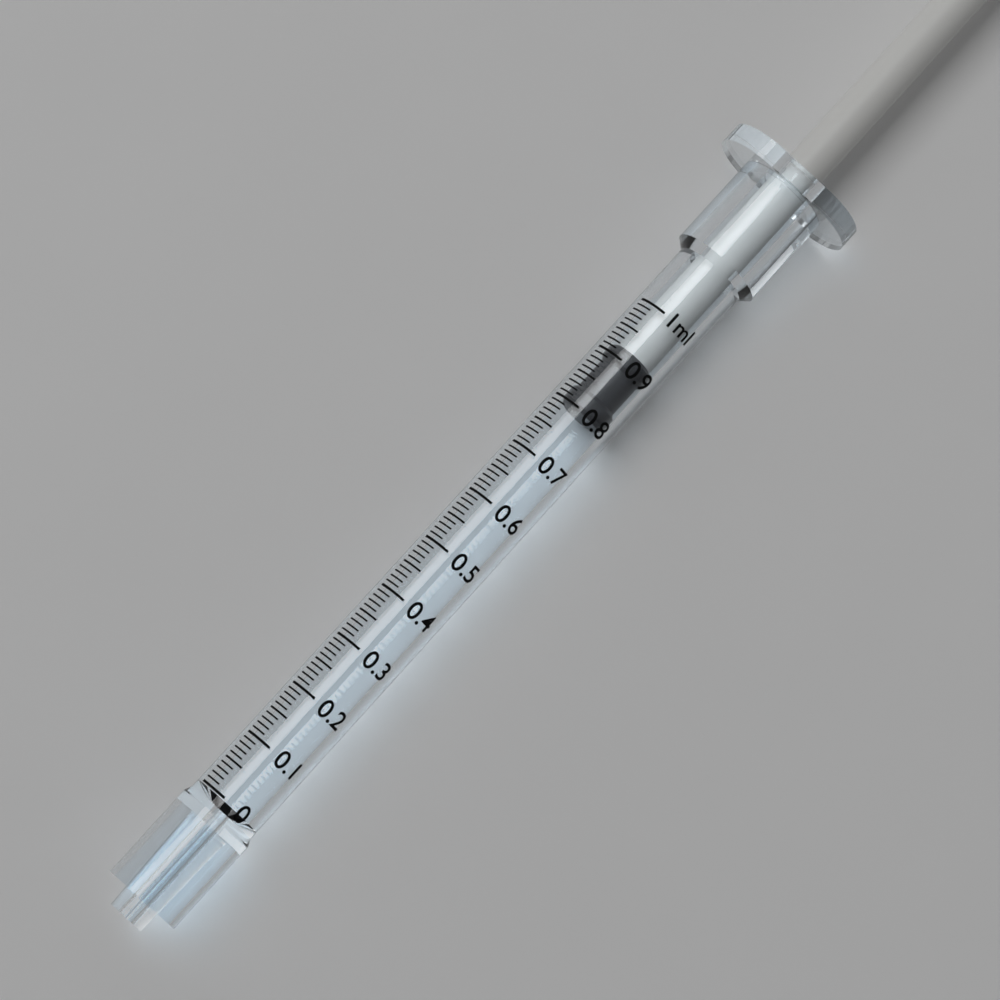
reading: 0.80 ml
